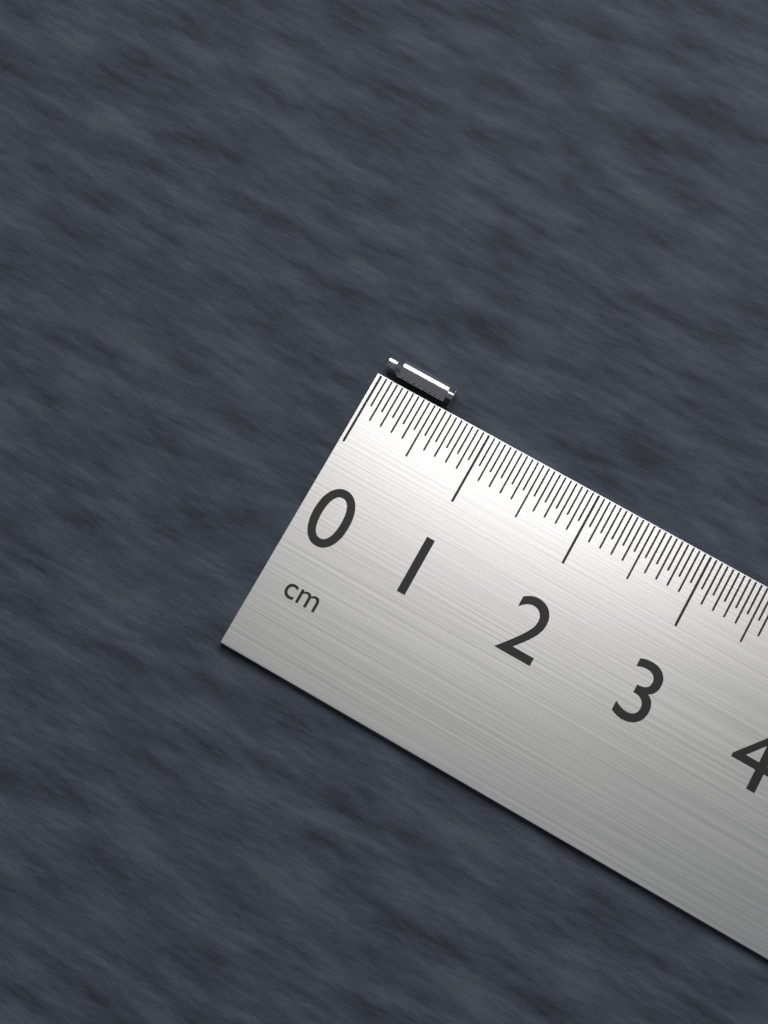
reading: 0.60 cm
